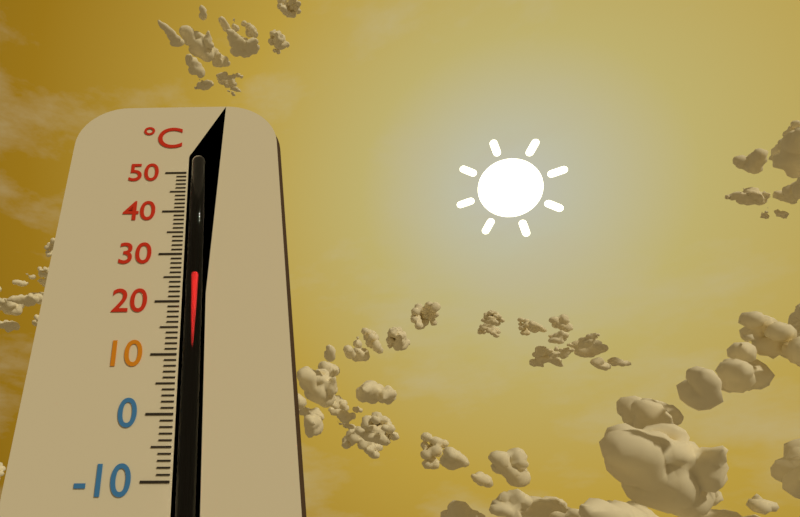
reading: 26 °C
